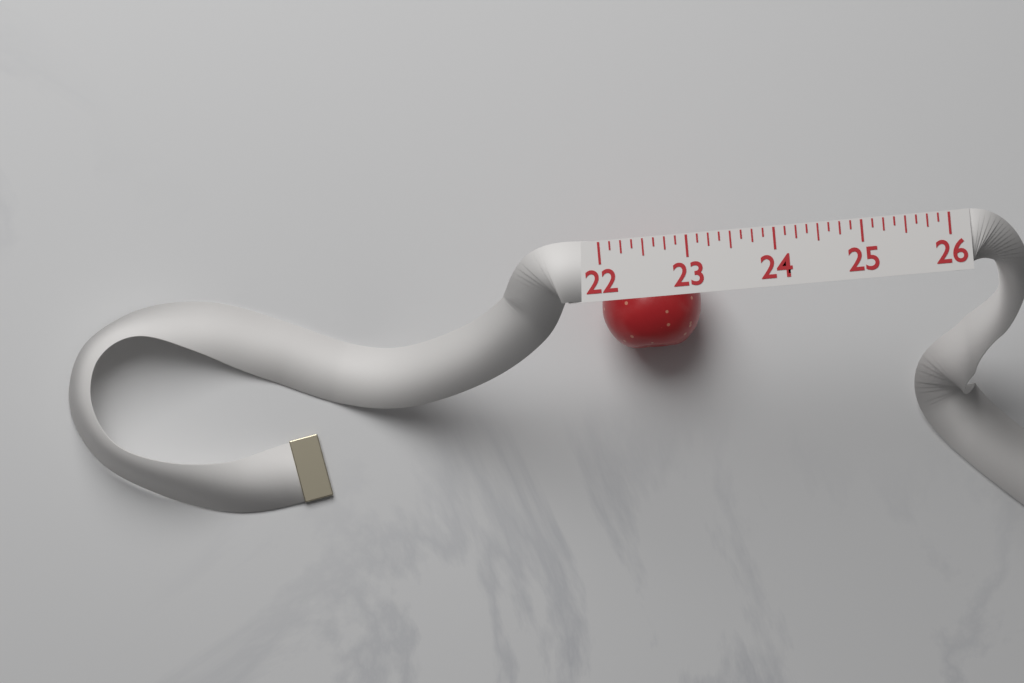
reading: 23.125 (no unit)
